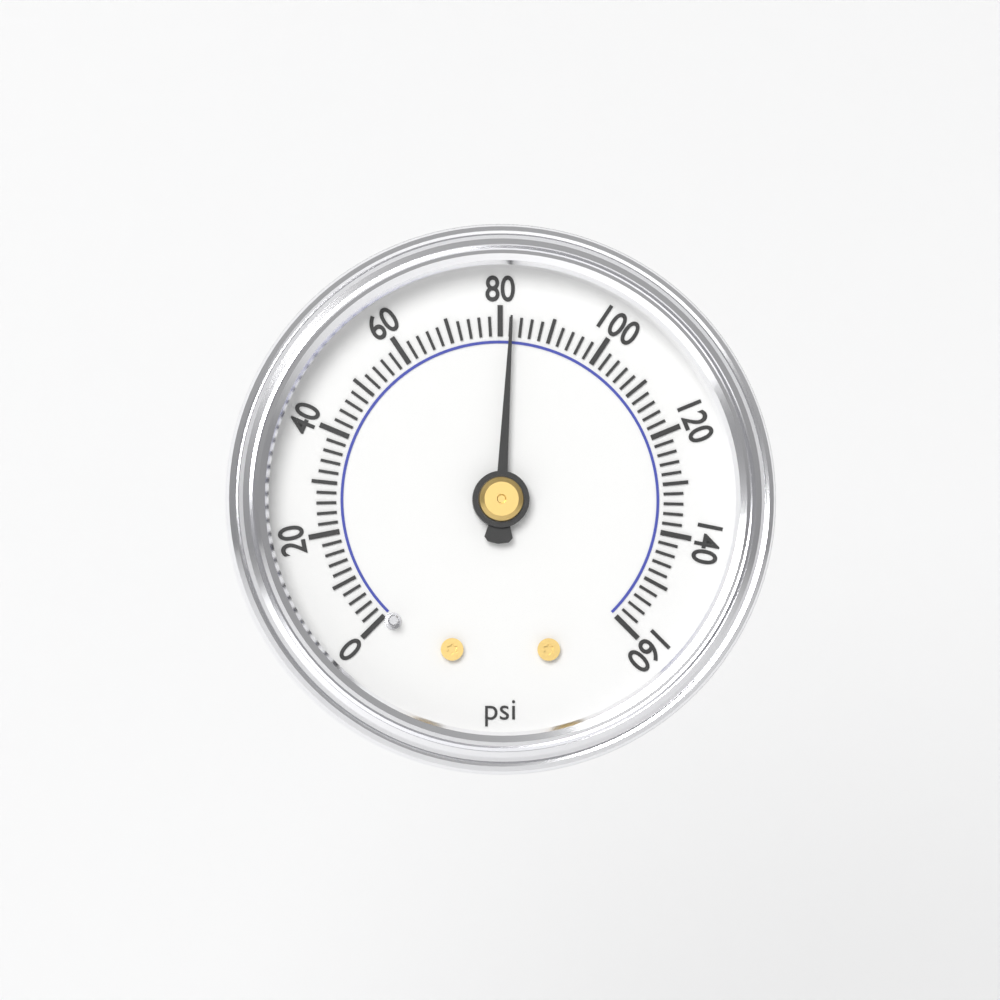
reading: 82 psi
